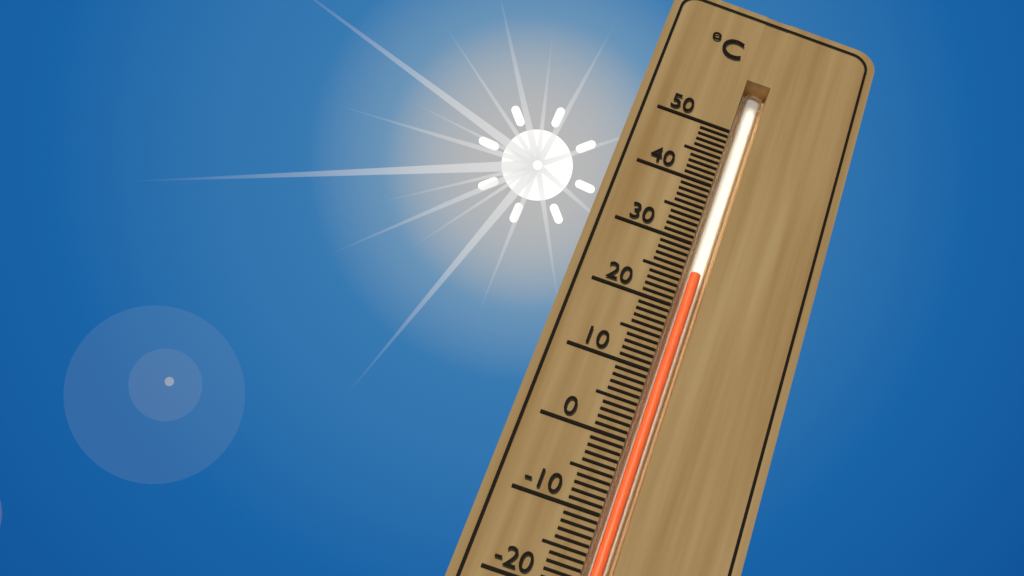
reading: 26 °C
